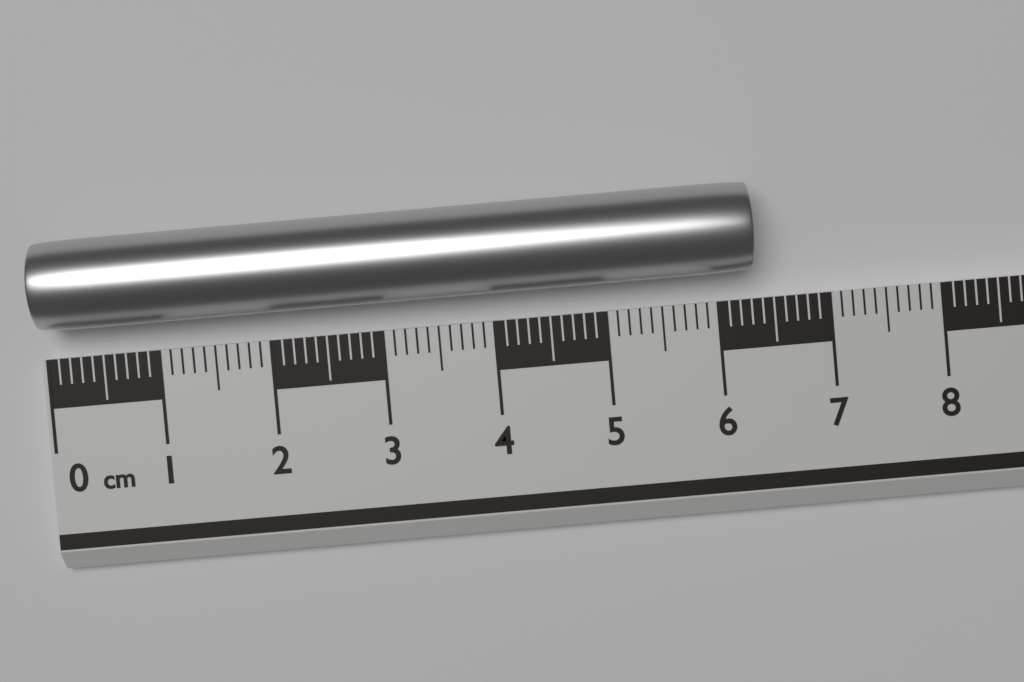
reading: 6.3 cm
